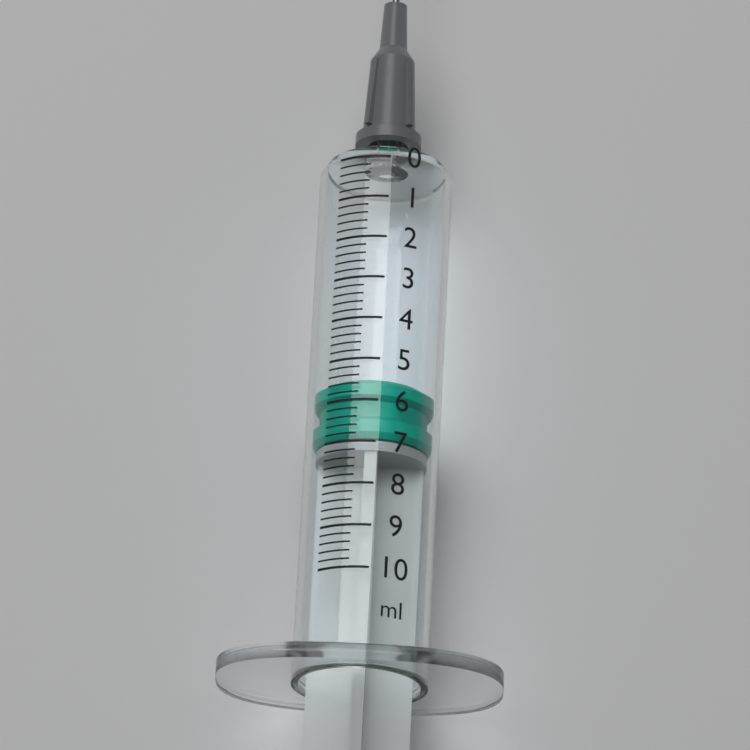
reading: 5.4 ml
